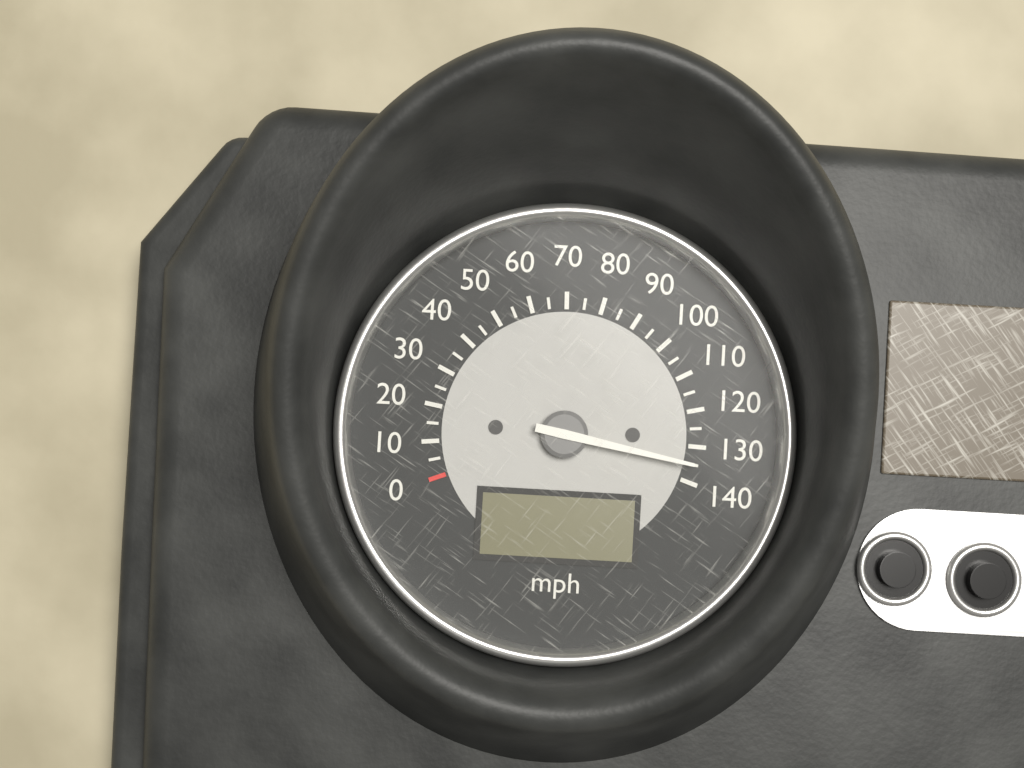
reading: 135 mph
